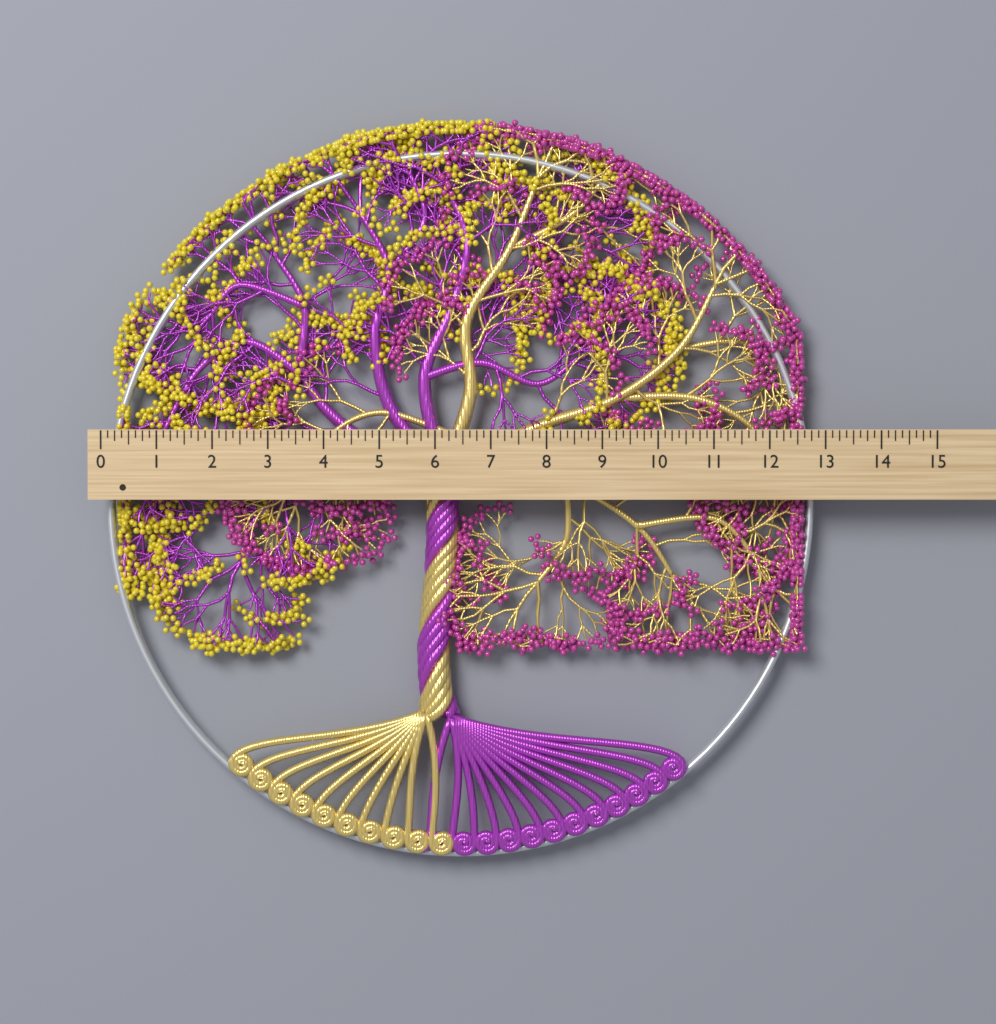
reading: 12.875 (no unit)
